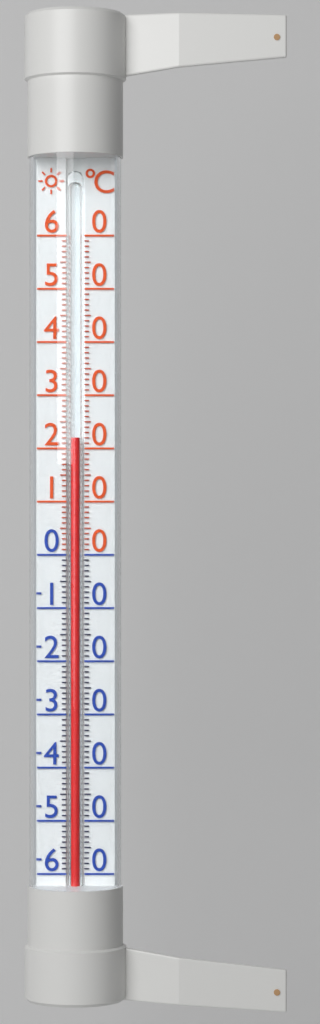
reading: 22 °C
